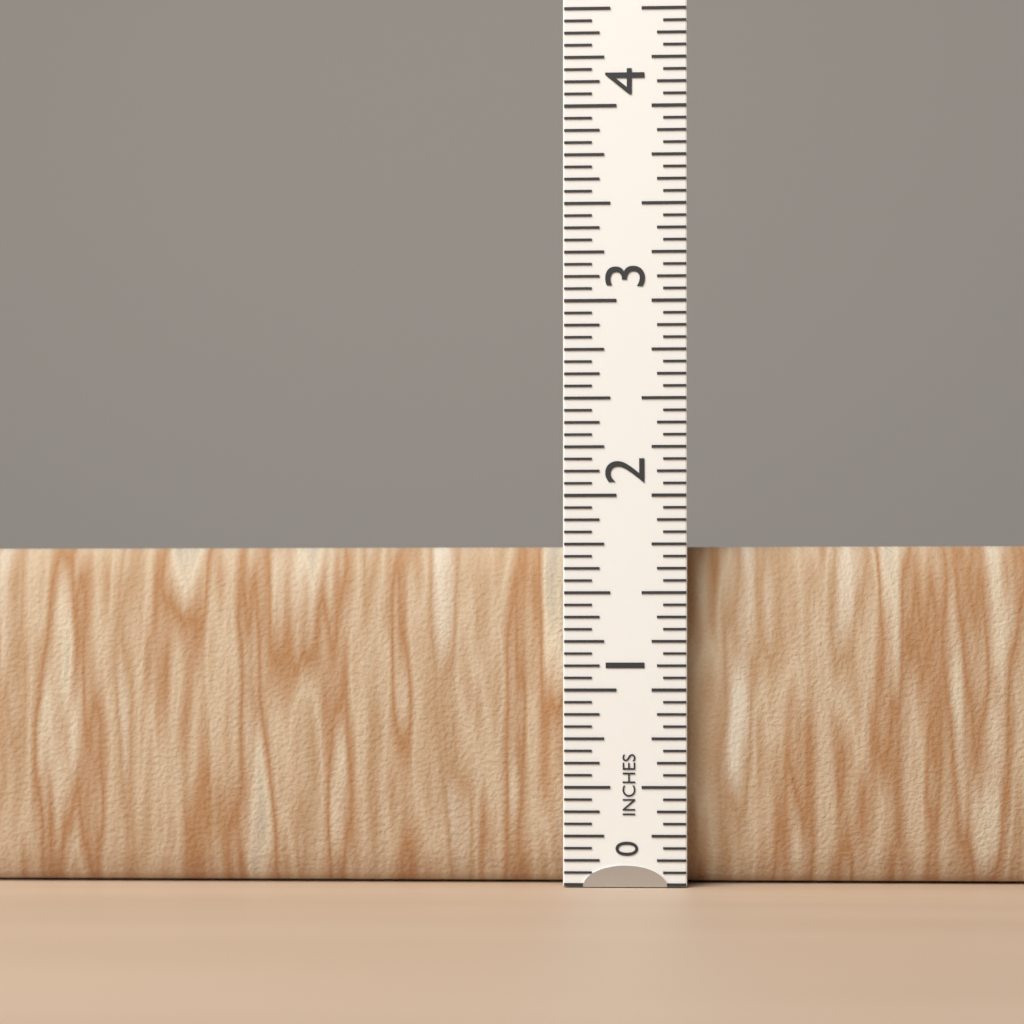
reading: 1.7500 in
